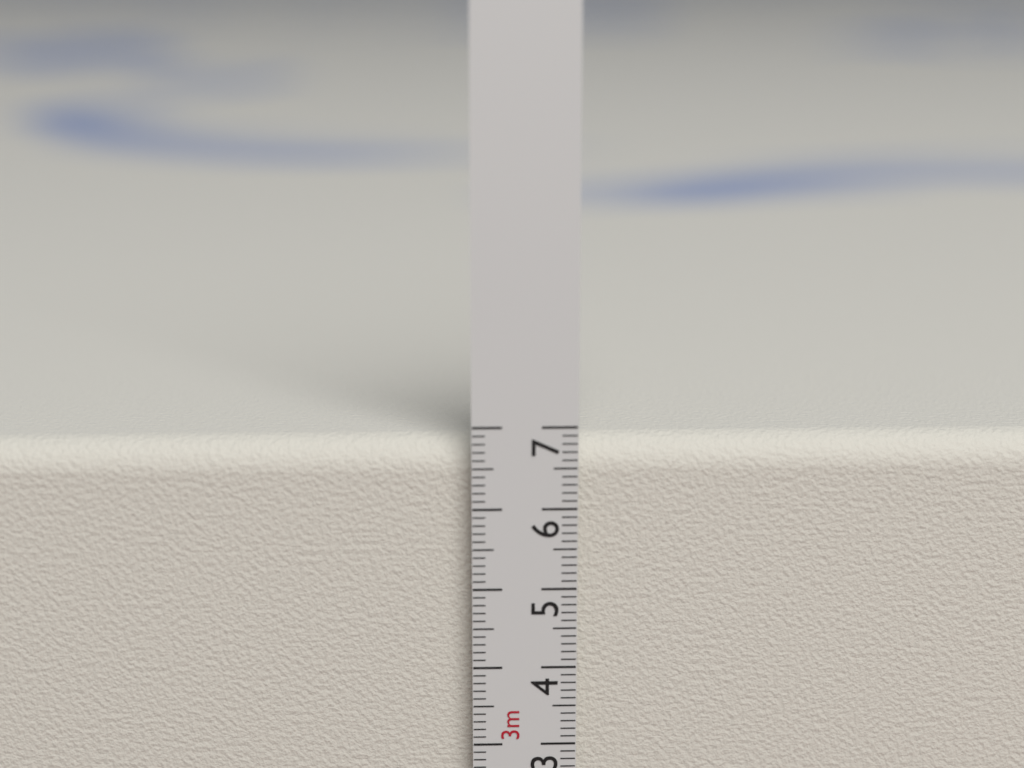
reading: 6.8 cm
